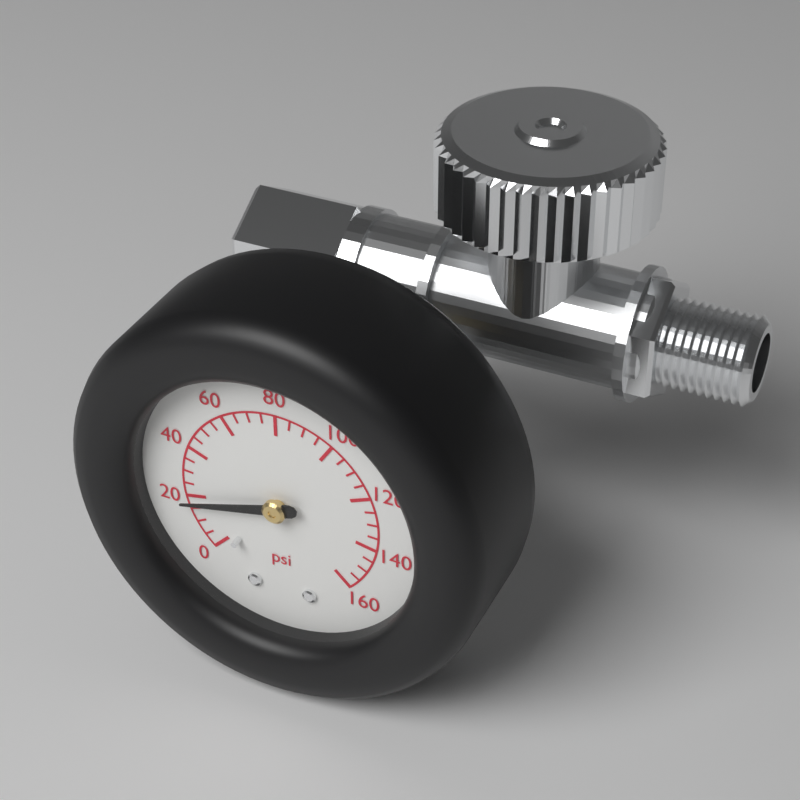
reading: 18 psi
